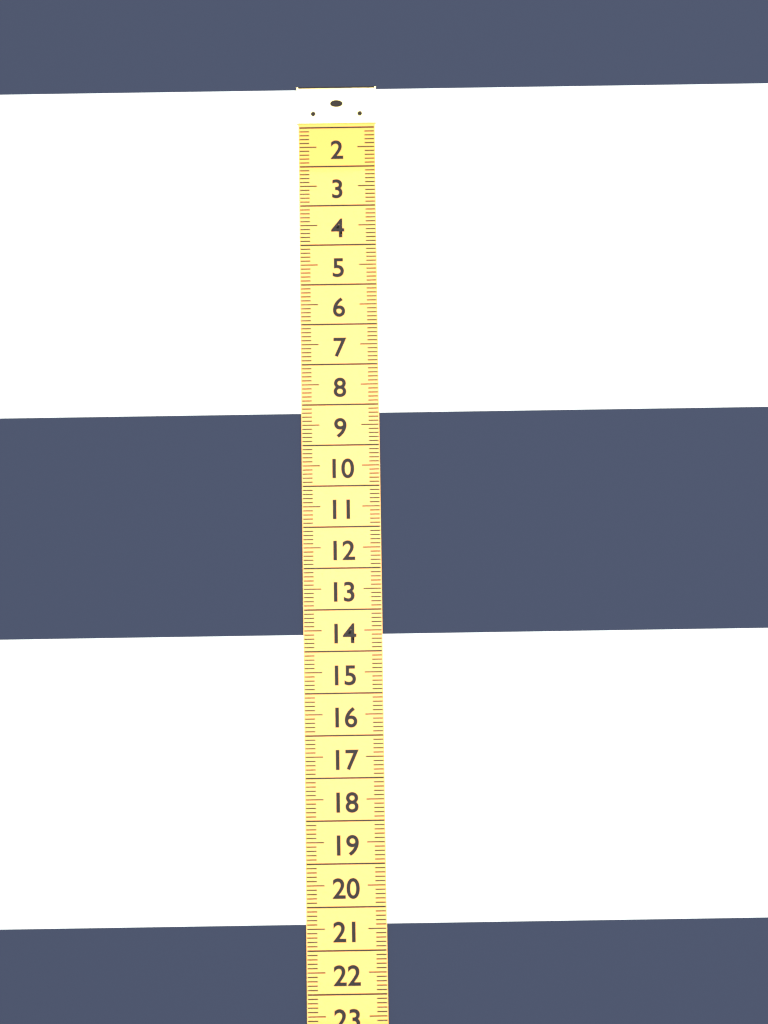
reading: 8.2 (no unit)
